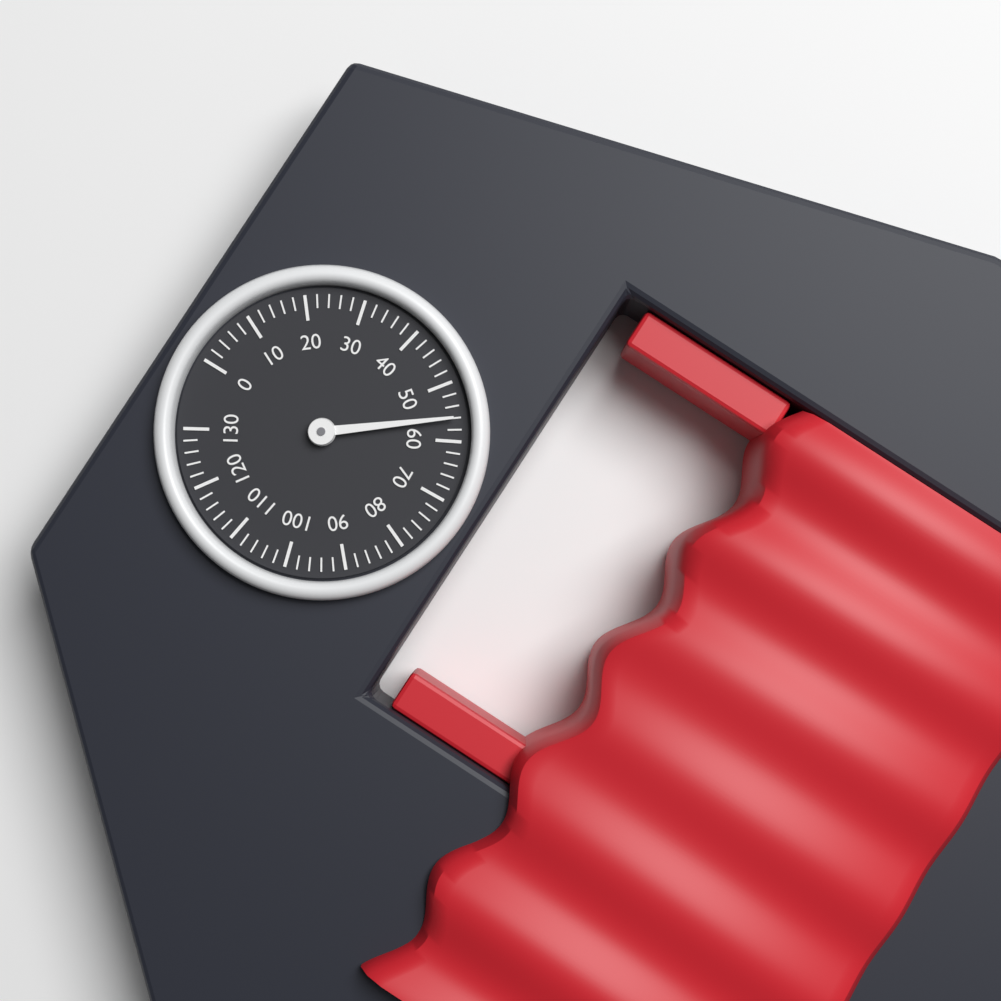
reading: 56 (no unit)
